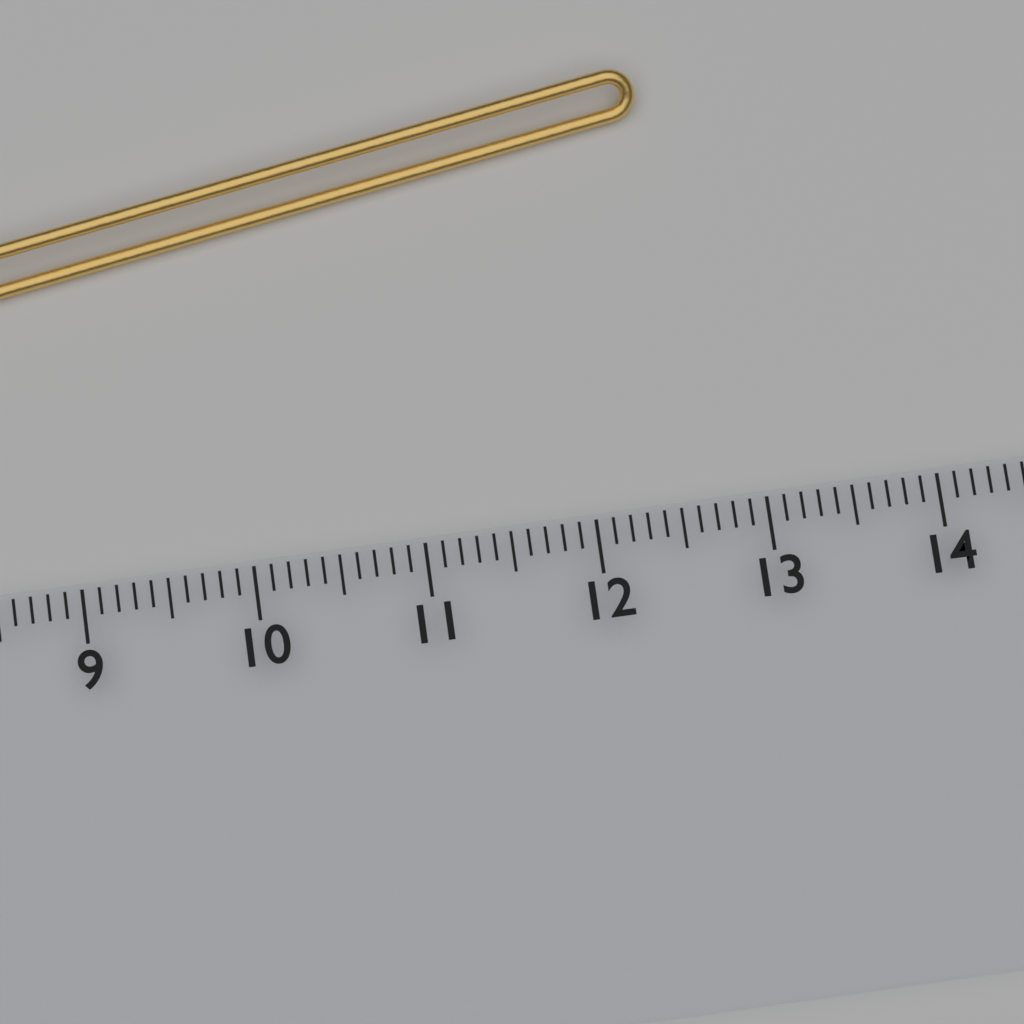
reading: 12.6 cm
